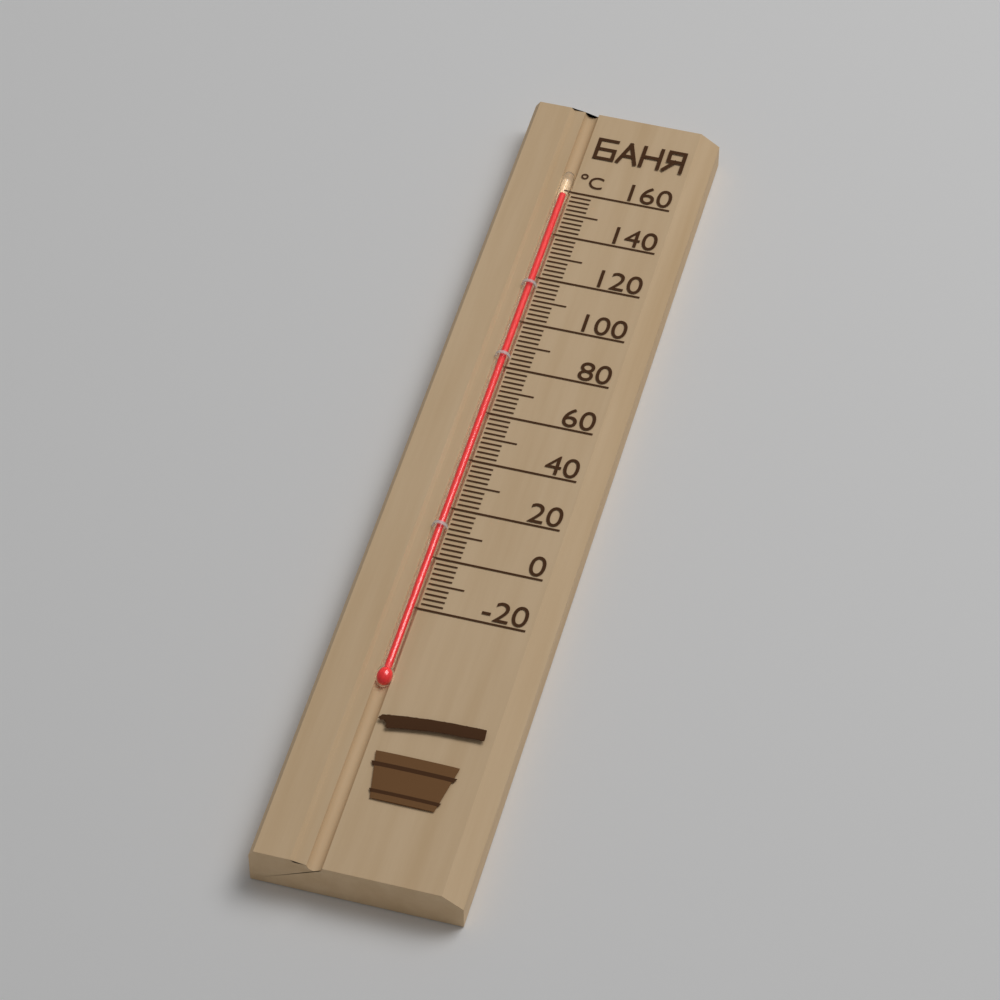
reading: 158 °C
